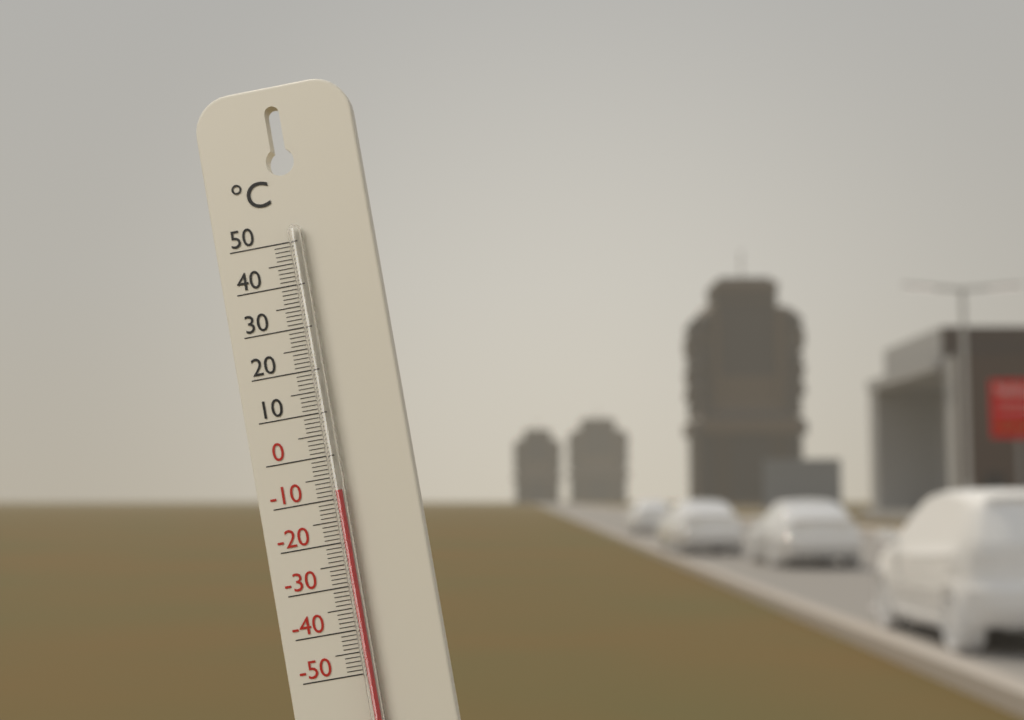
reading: -8 °C
